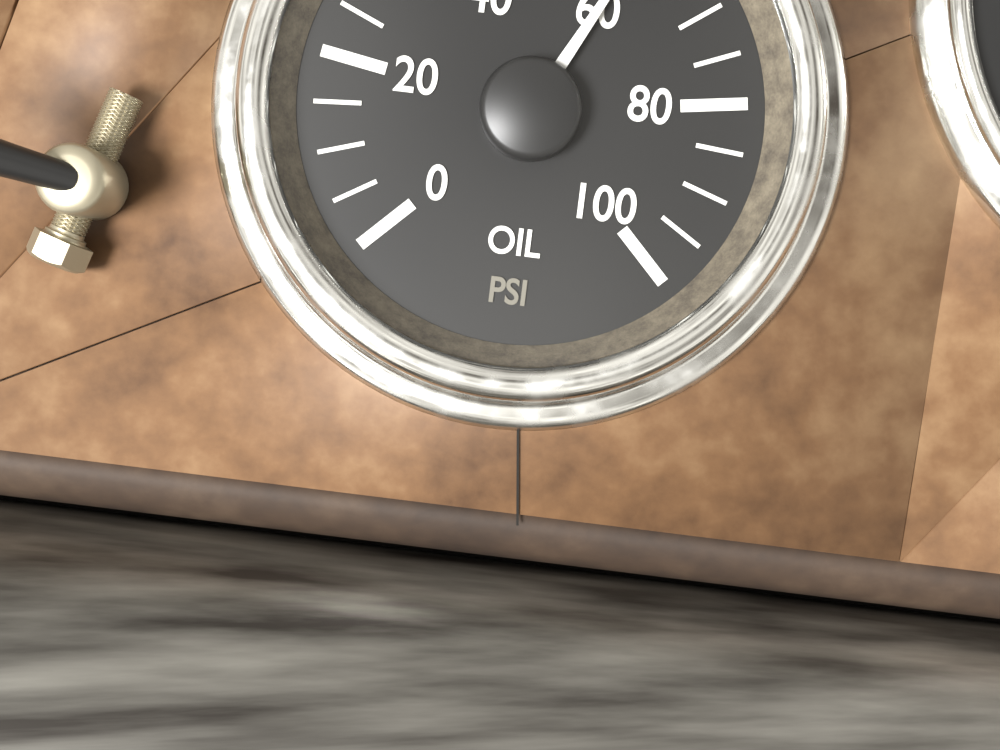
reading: 60 psi
